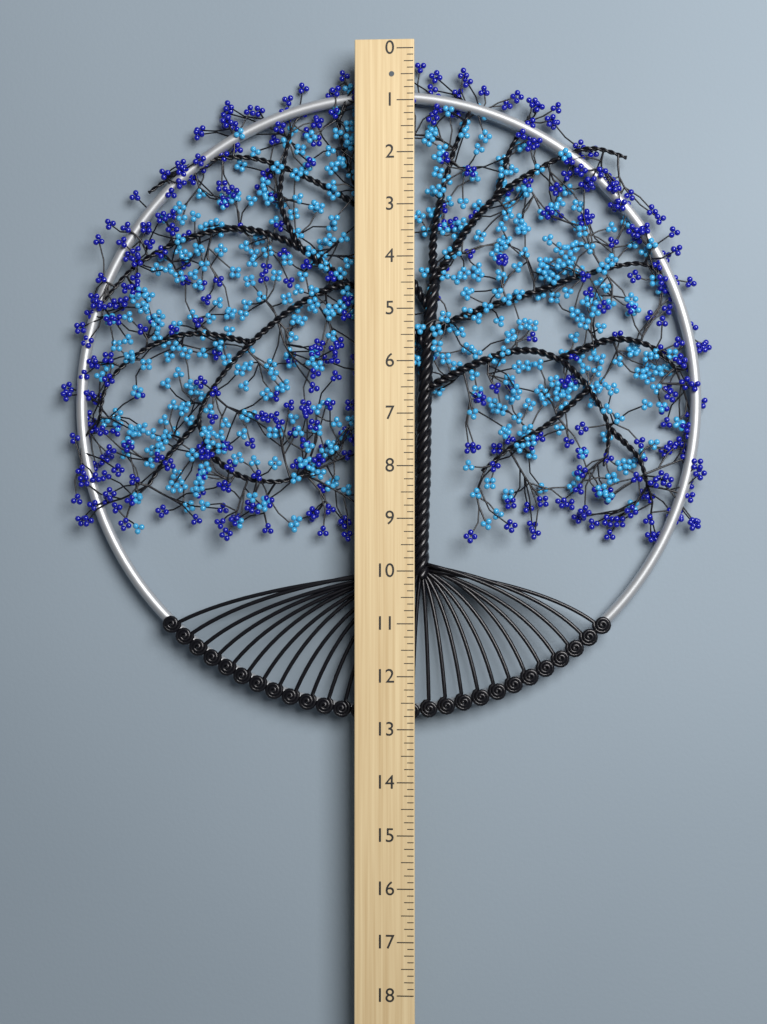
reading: 12.875 (no unit)
